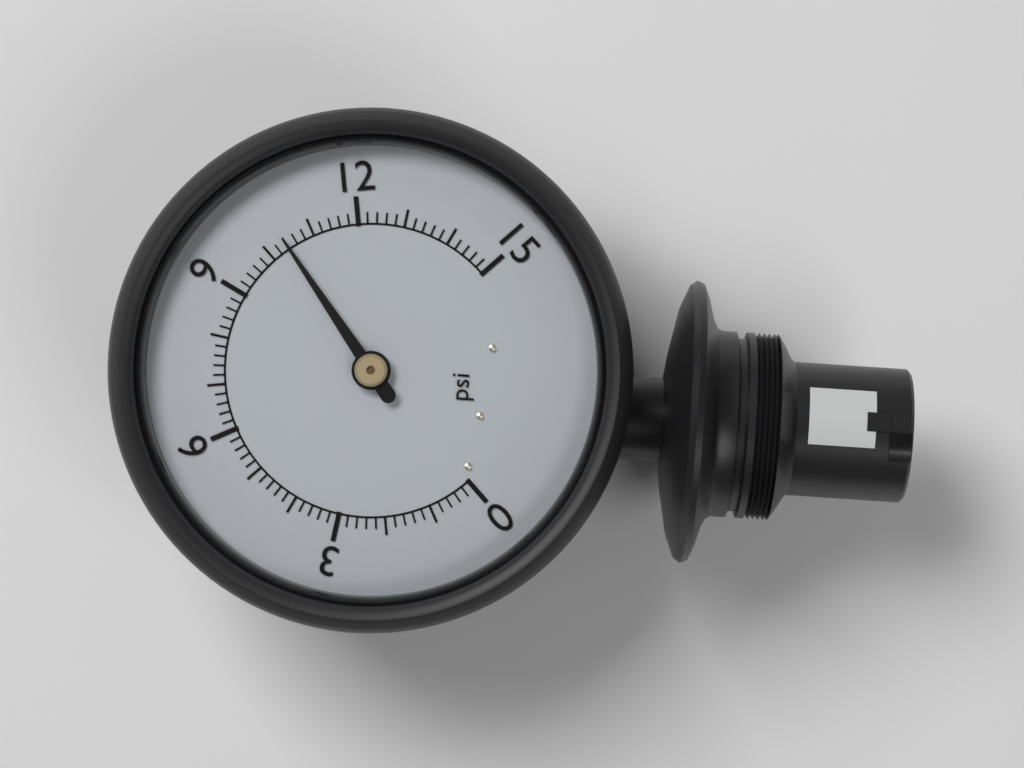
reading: 10.4 psi
